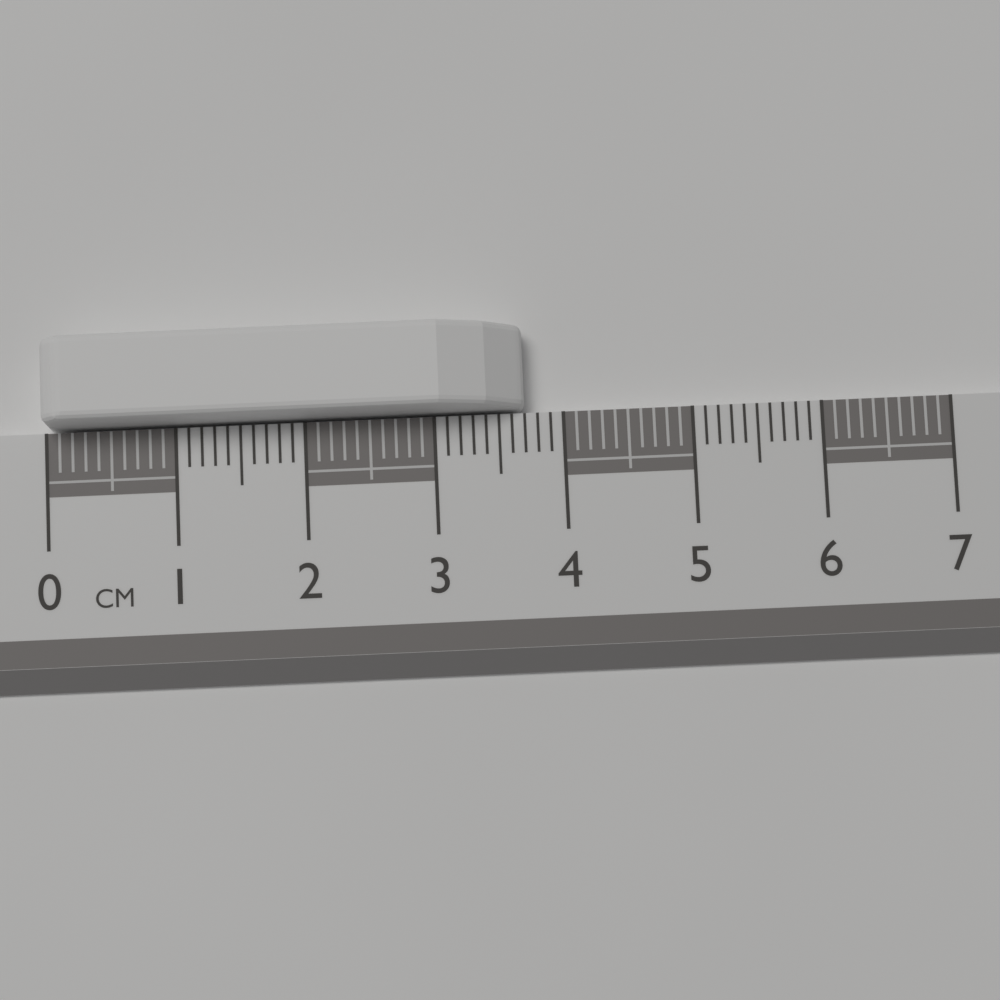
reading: 3.7 cm
